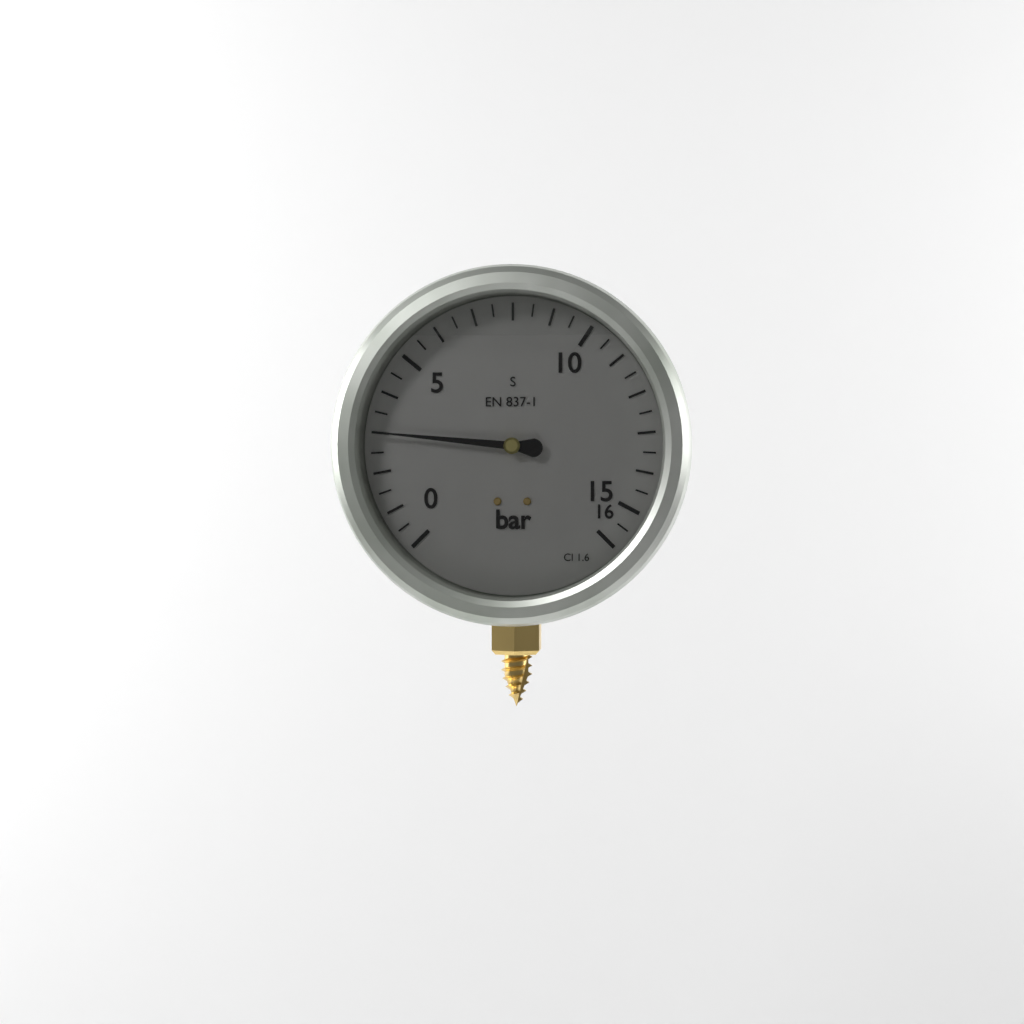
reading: 3.0 bar
